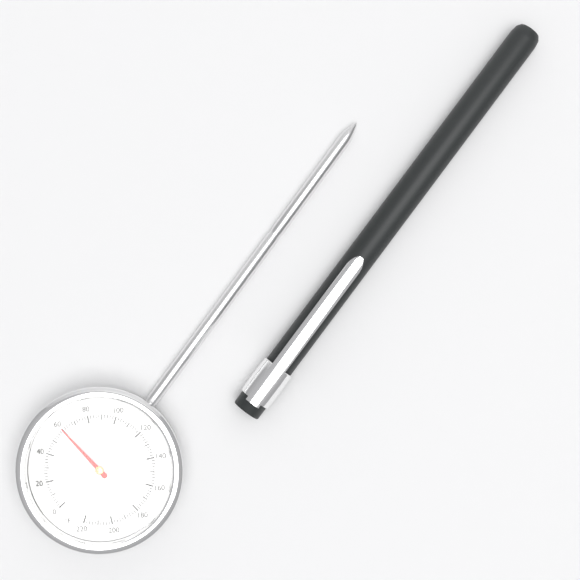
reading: 60 °F
